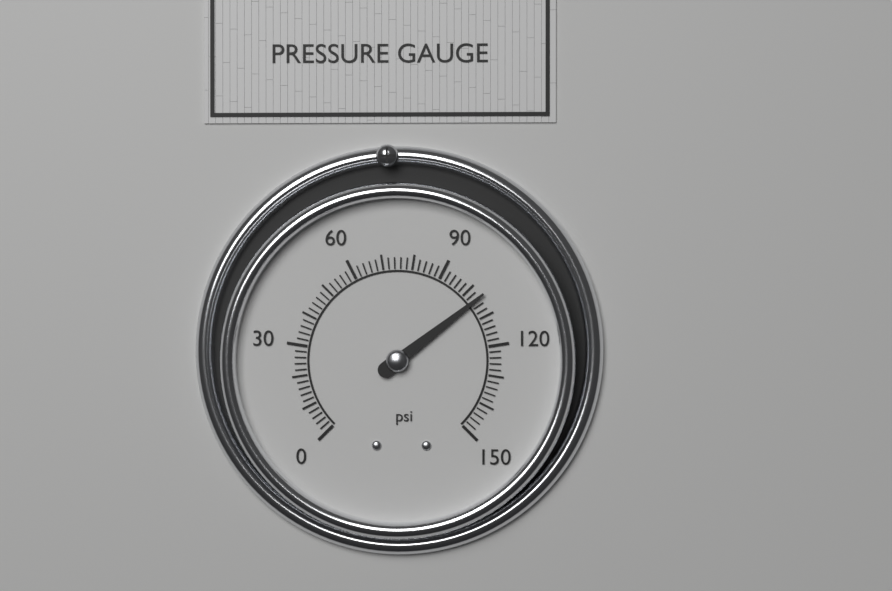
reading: 104 psi
